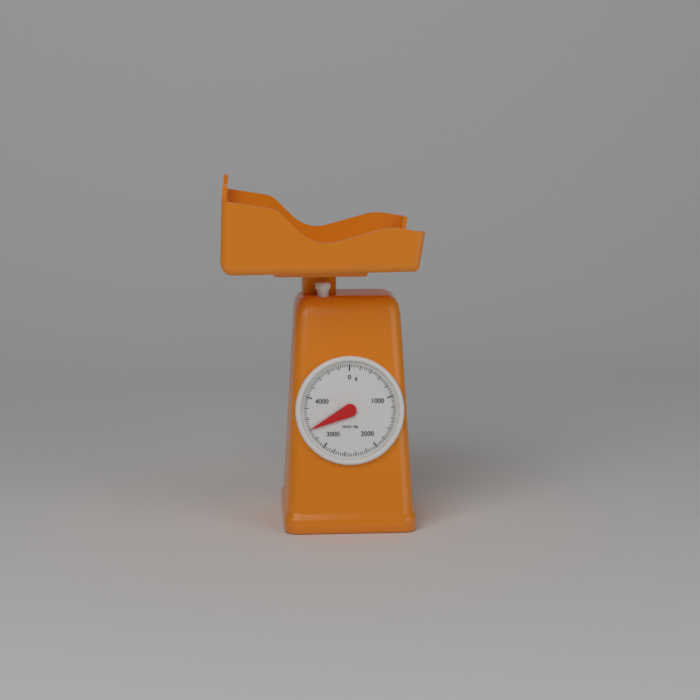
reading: 3400 g
